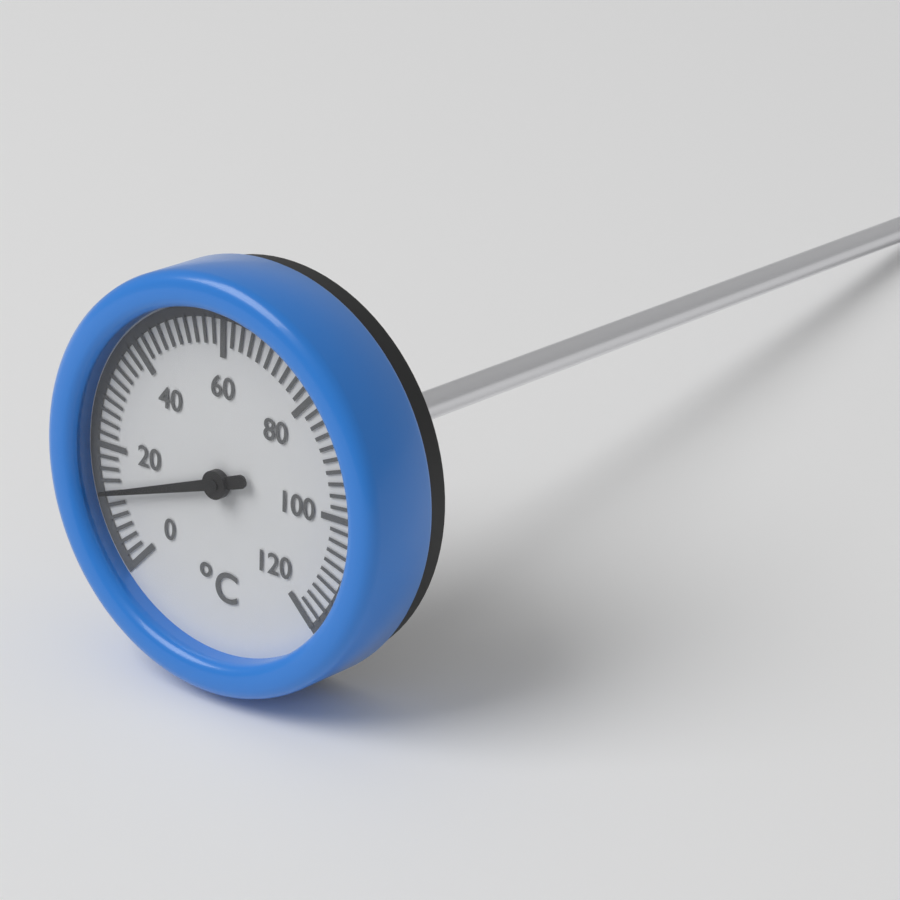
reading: 12 °C
